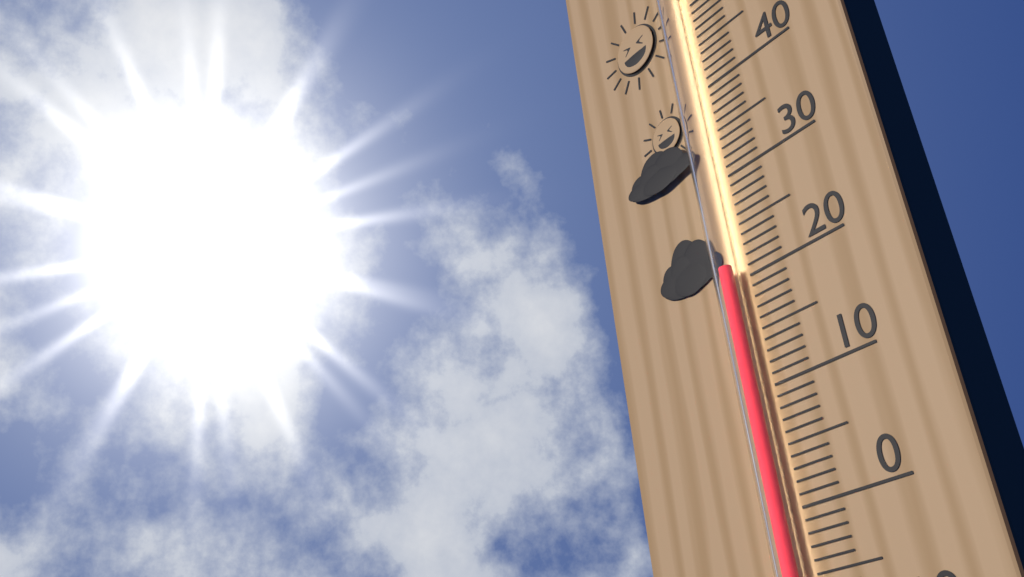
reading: 21 °C
